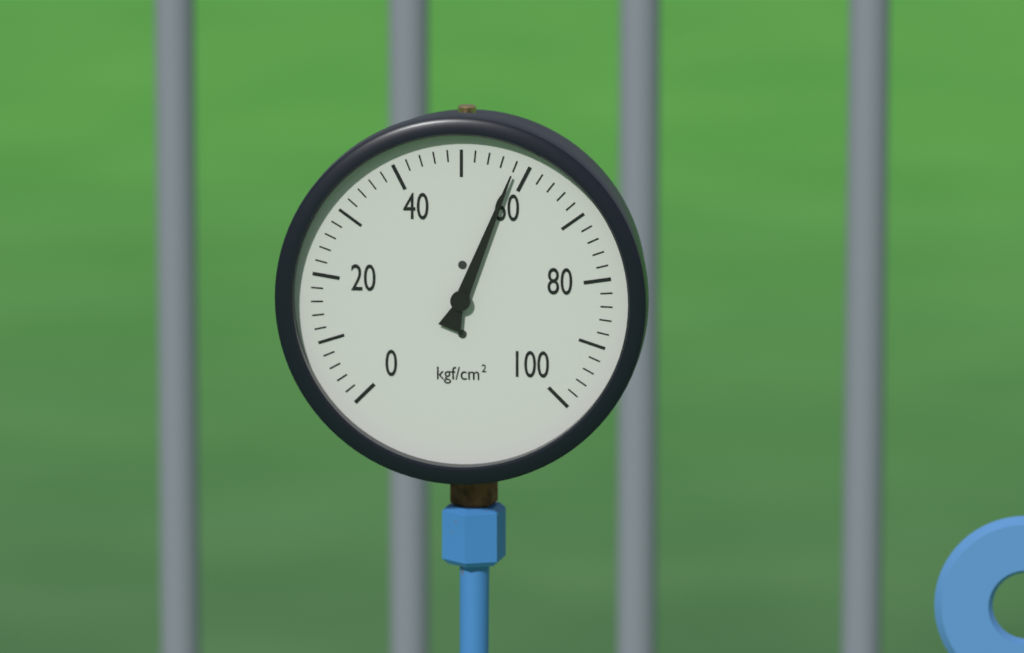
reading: 58 kgf/cm²
